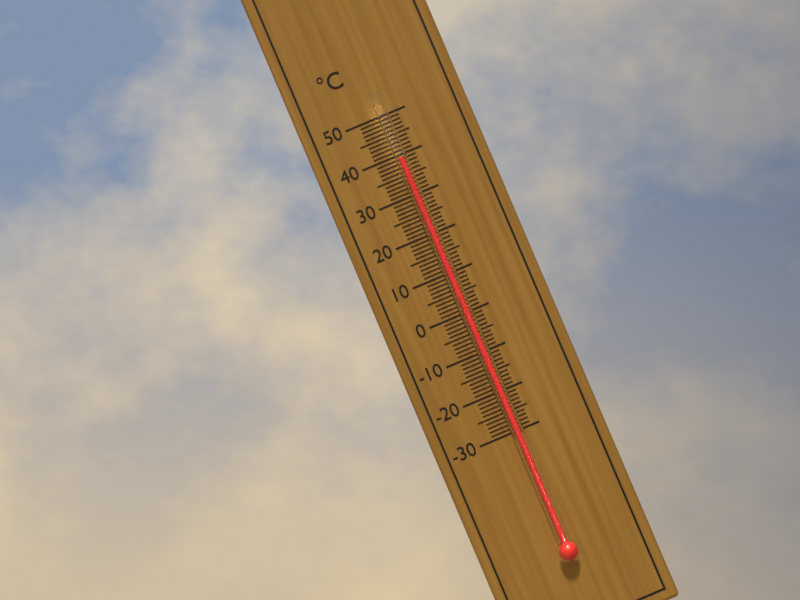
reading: 39 °C
